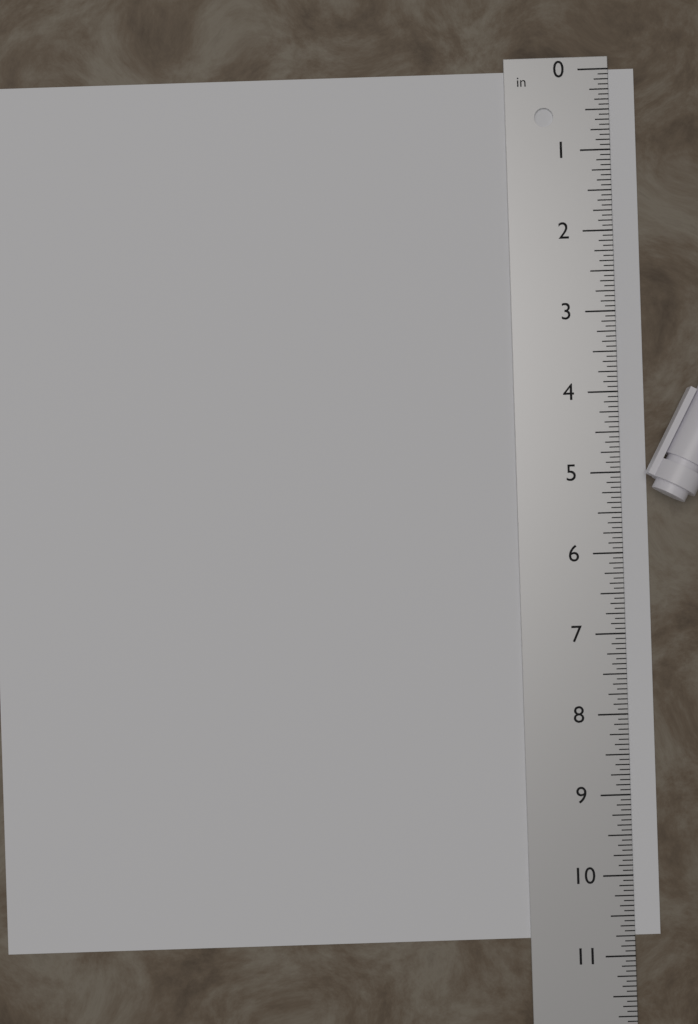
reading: 10.7500 in
